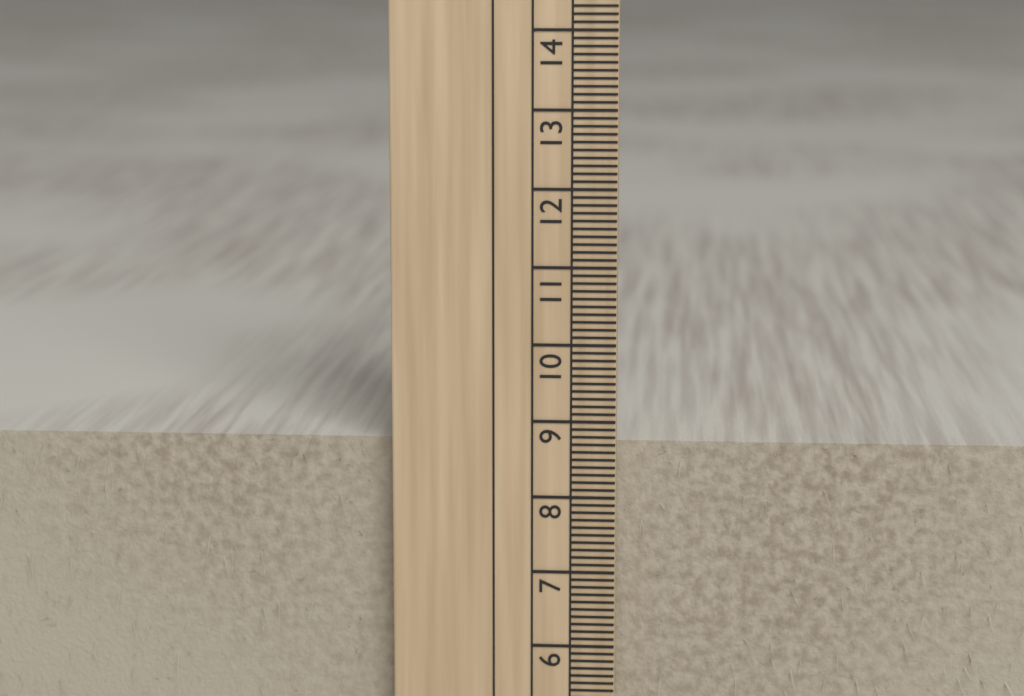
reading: 8.7 cm
